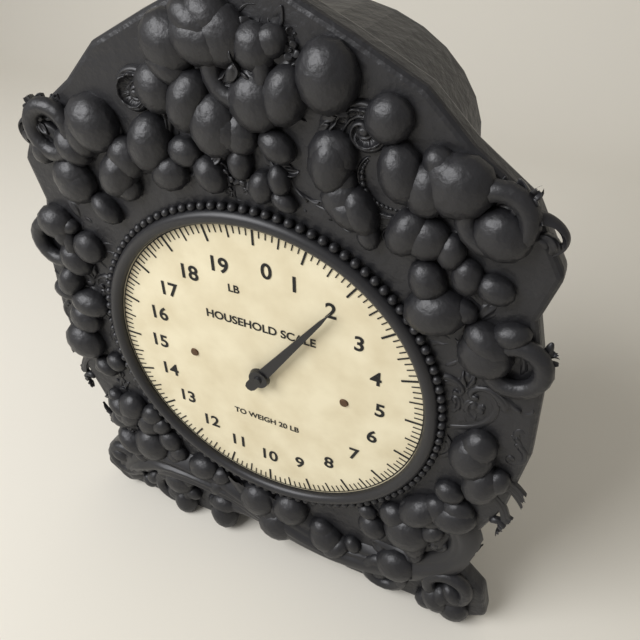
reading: 2.000 lb
